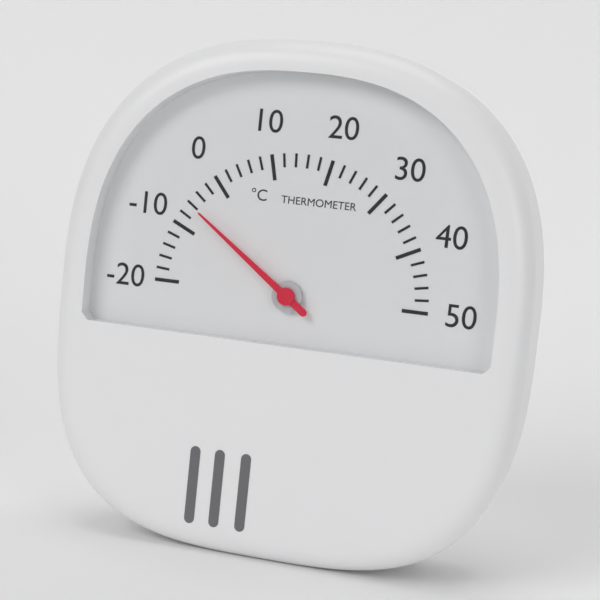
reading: -6 °C
